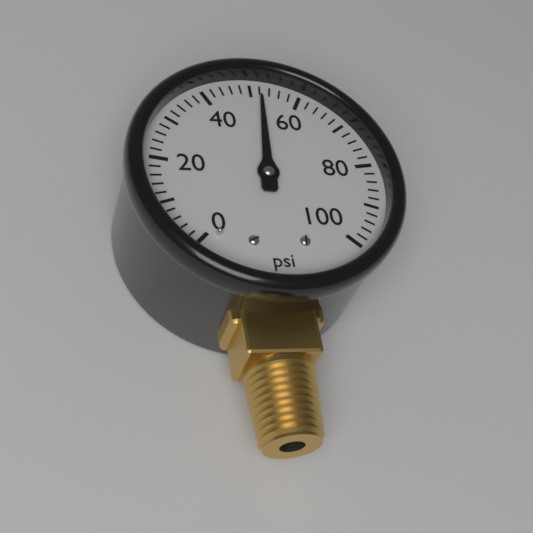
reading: 52 psi
